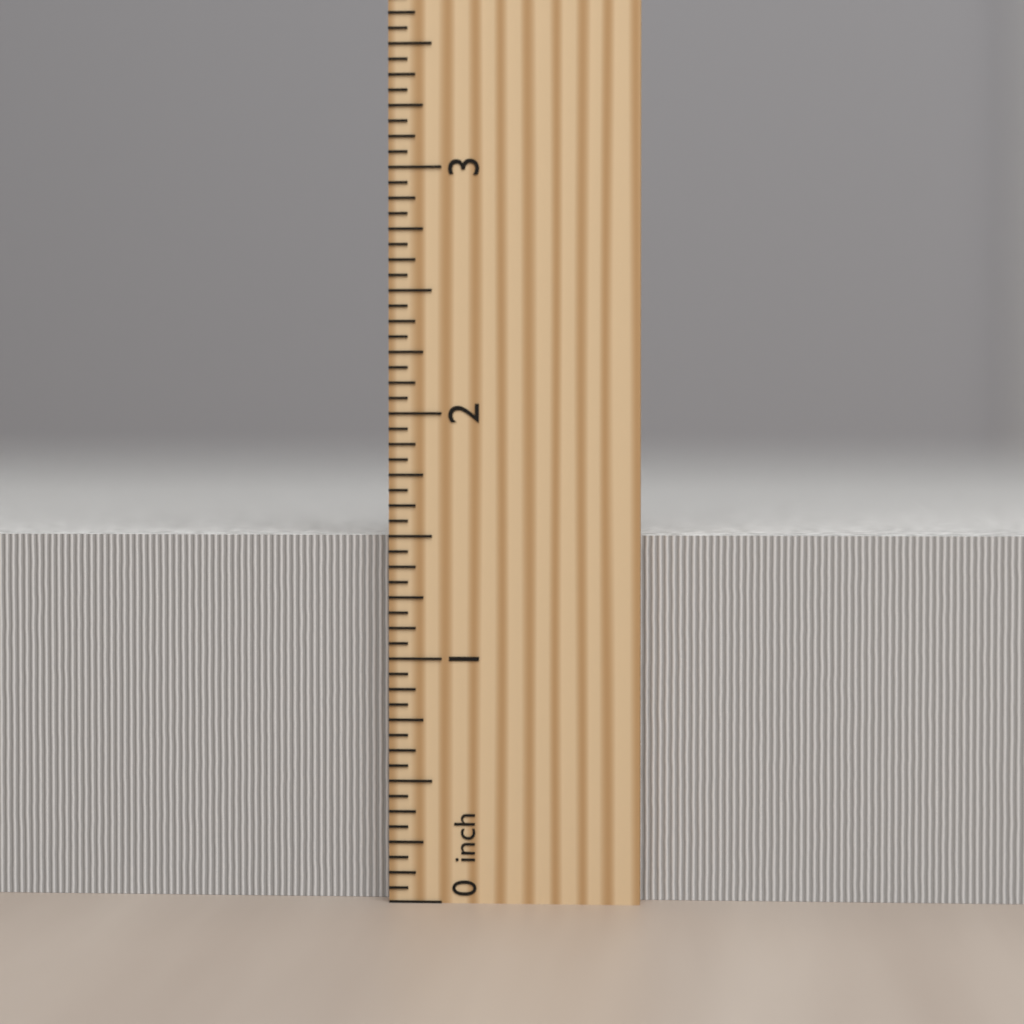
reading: 1.5000 inch
